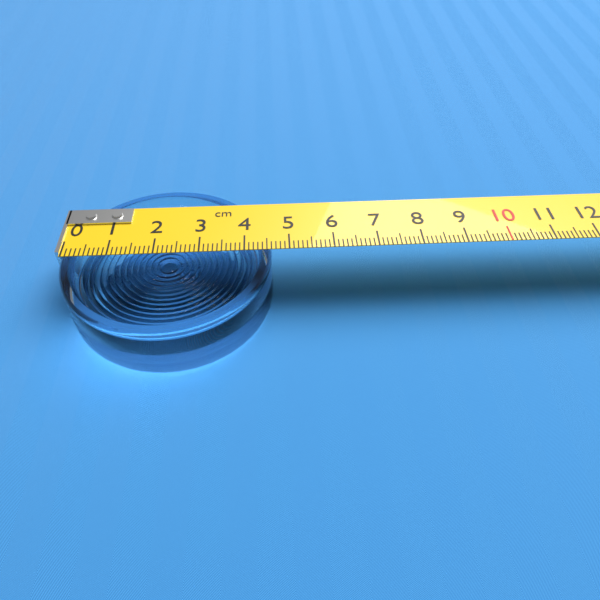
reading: 4.6 cm
